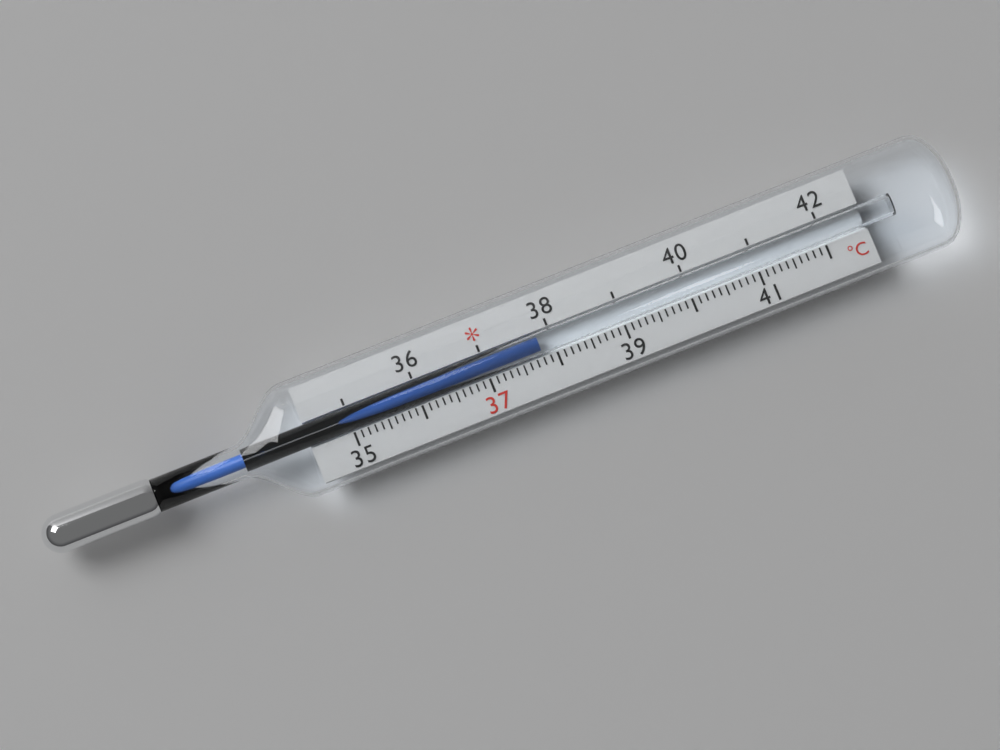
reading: 37.8 °C
